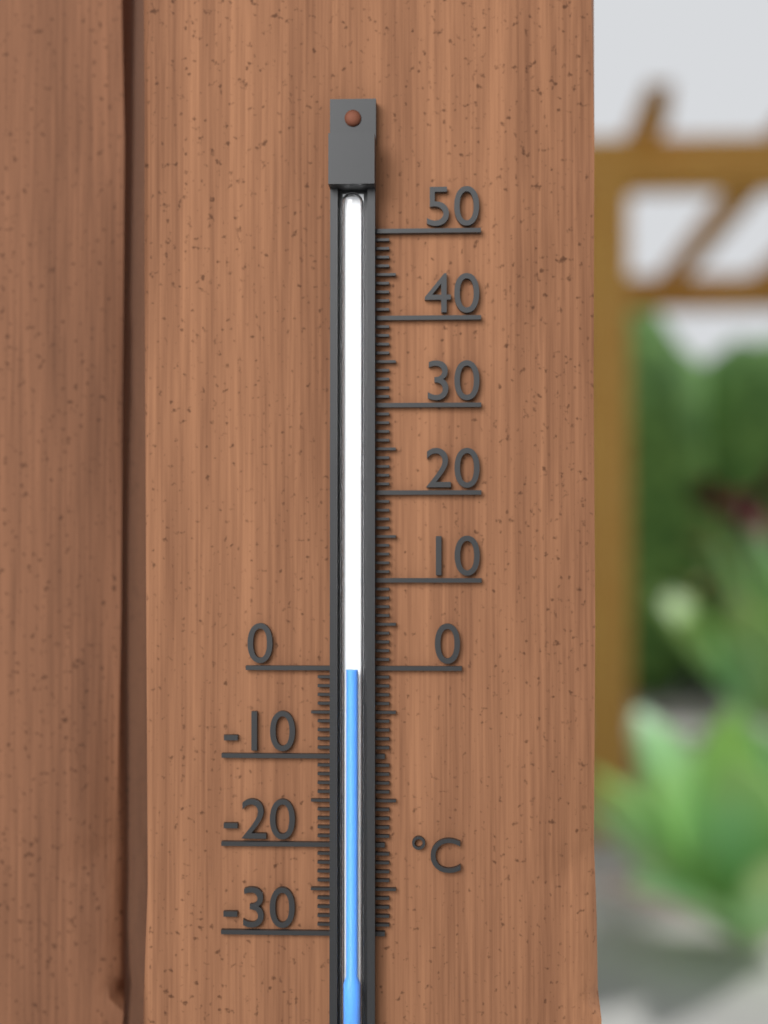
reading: 0 °C
